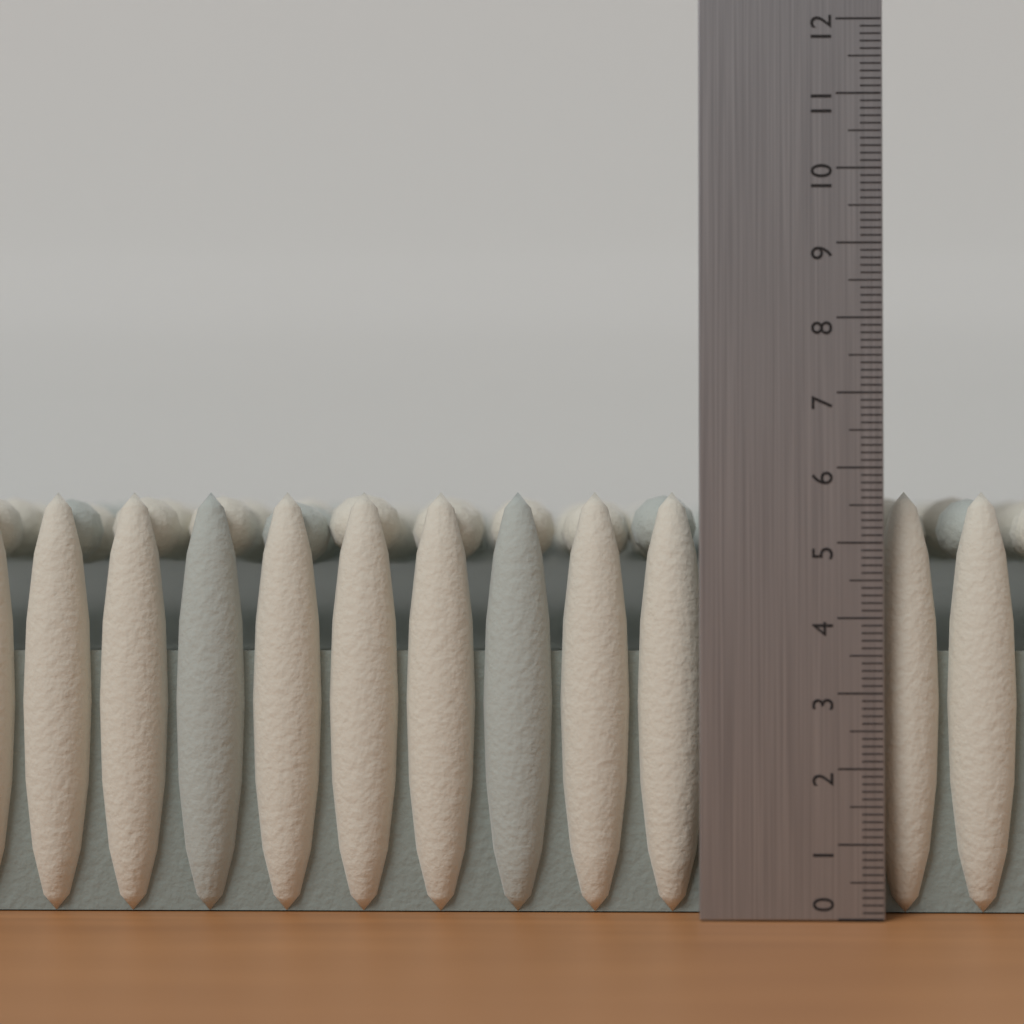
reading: 5.7 (no unit)
